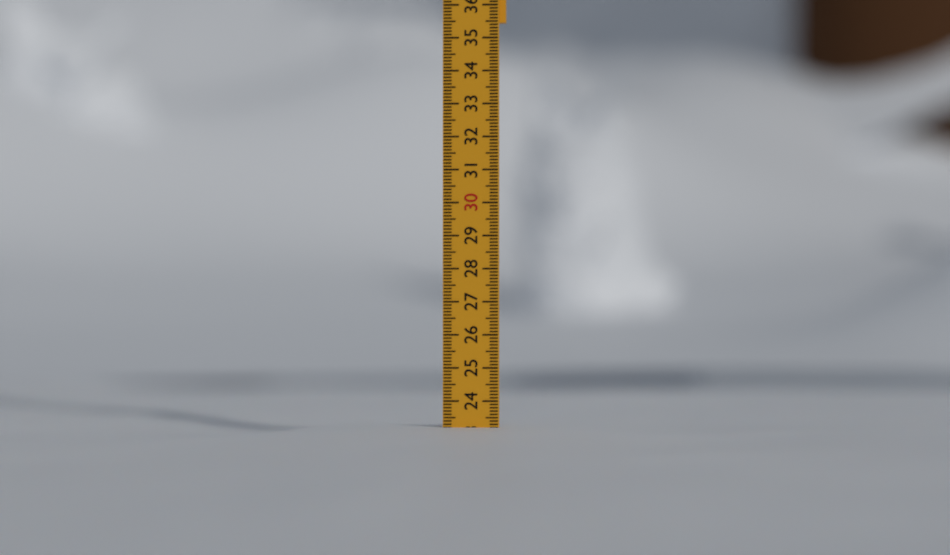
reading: 23.2 (no unit)
